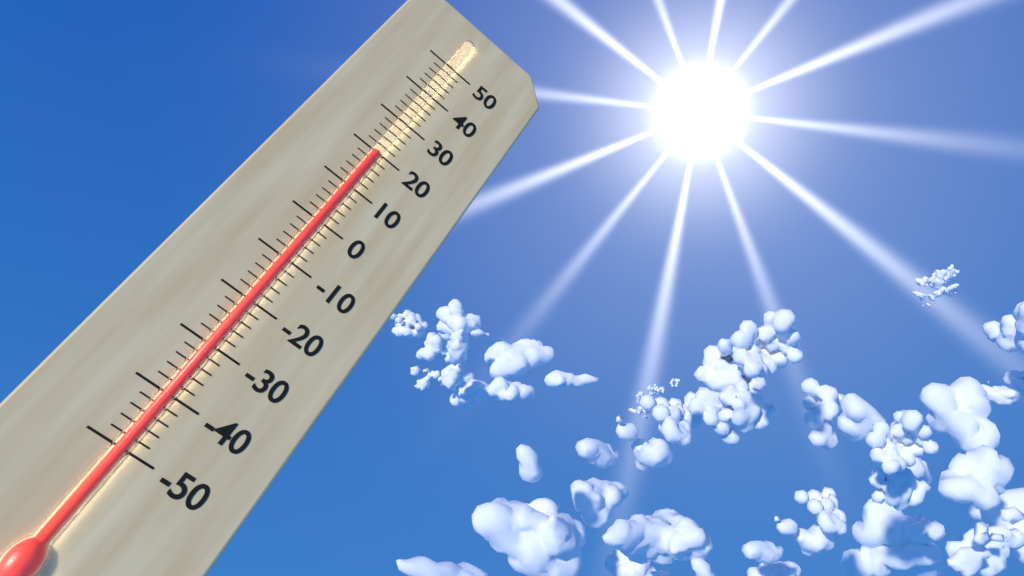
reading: 20 (no unit)
